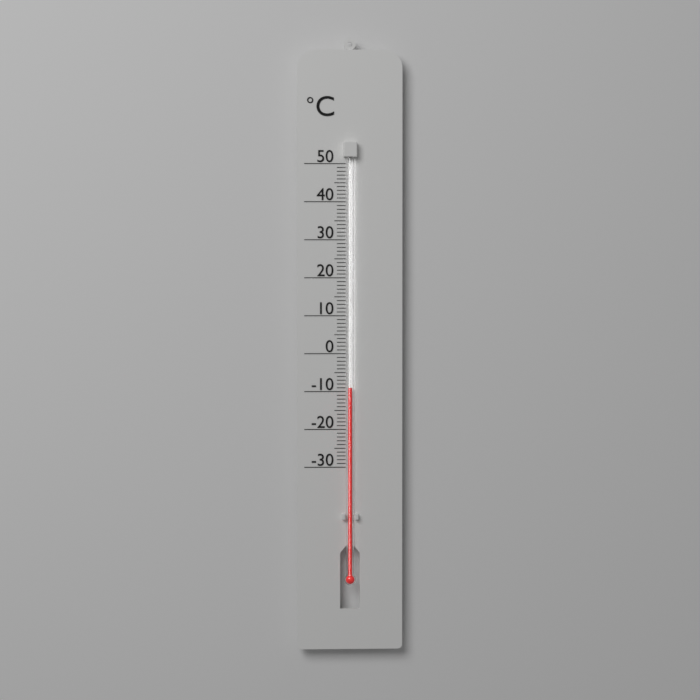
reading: -9 °C
